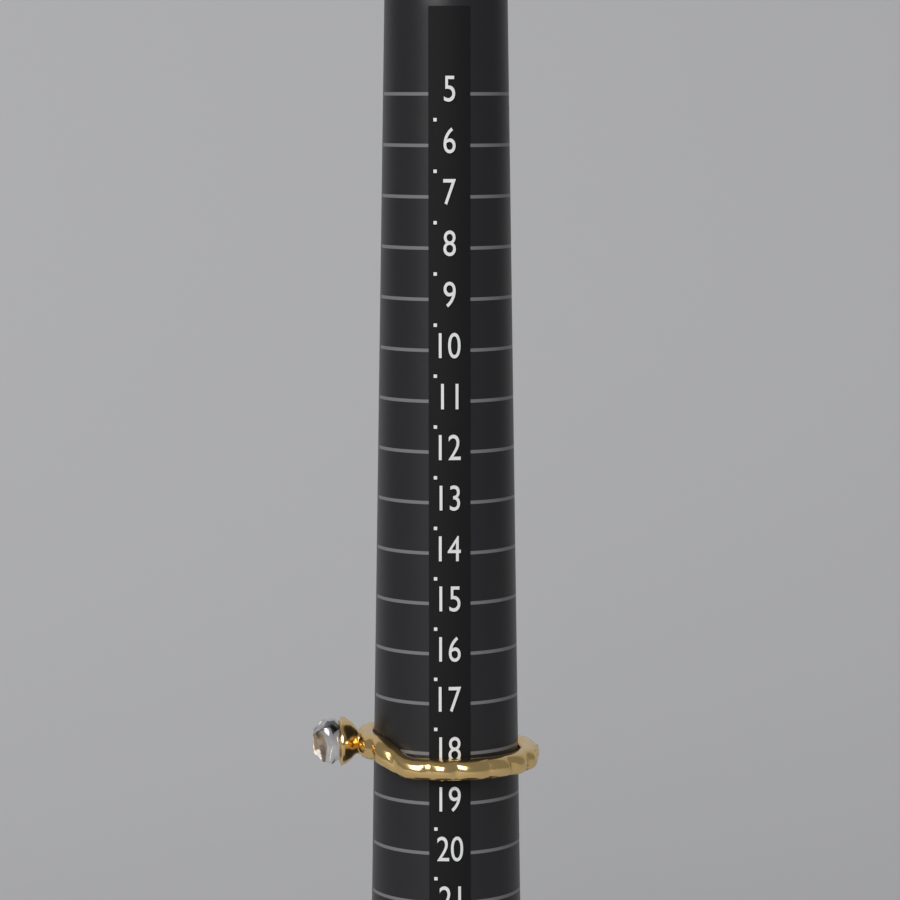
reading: 18.5 (no unit)
